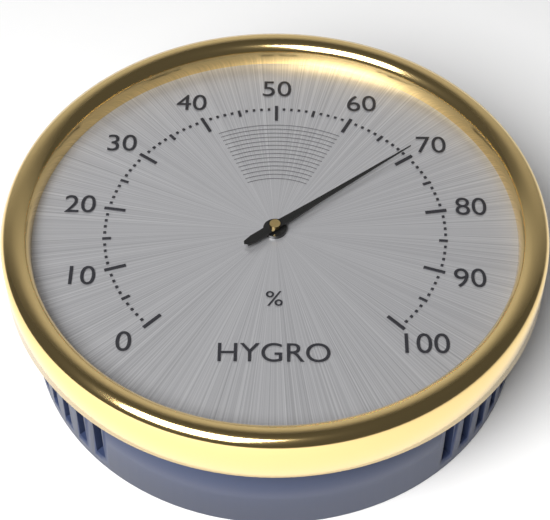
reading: 69 %
